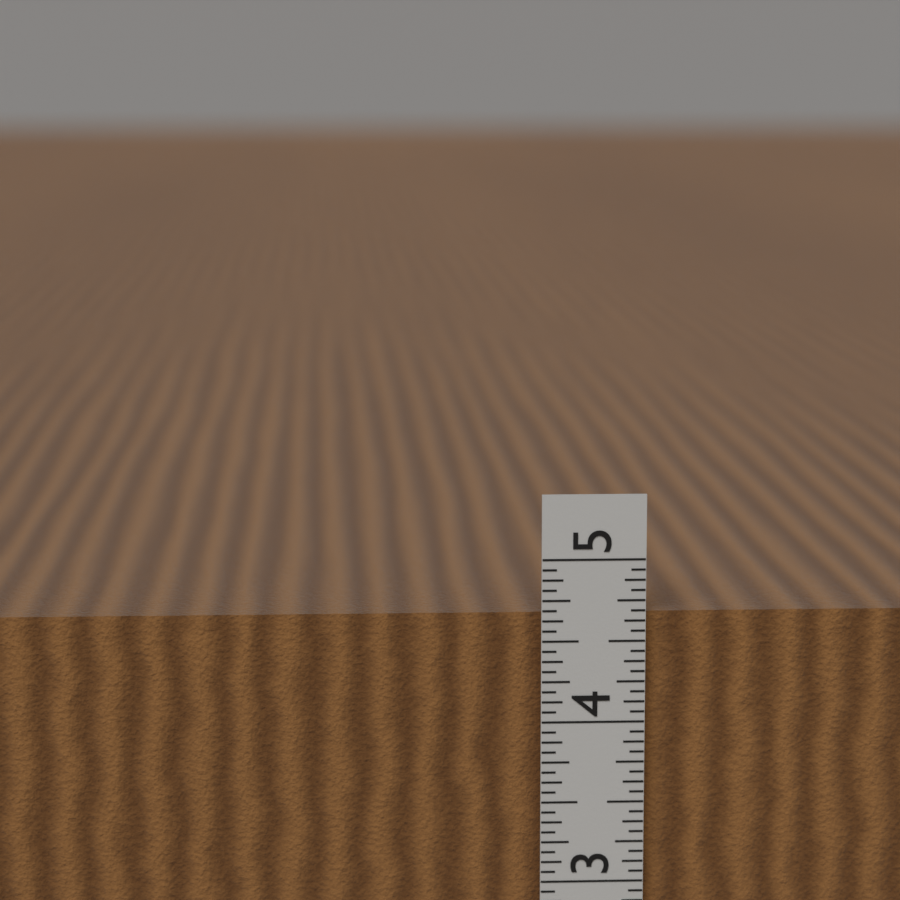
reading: 4.7500 in
